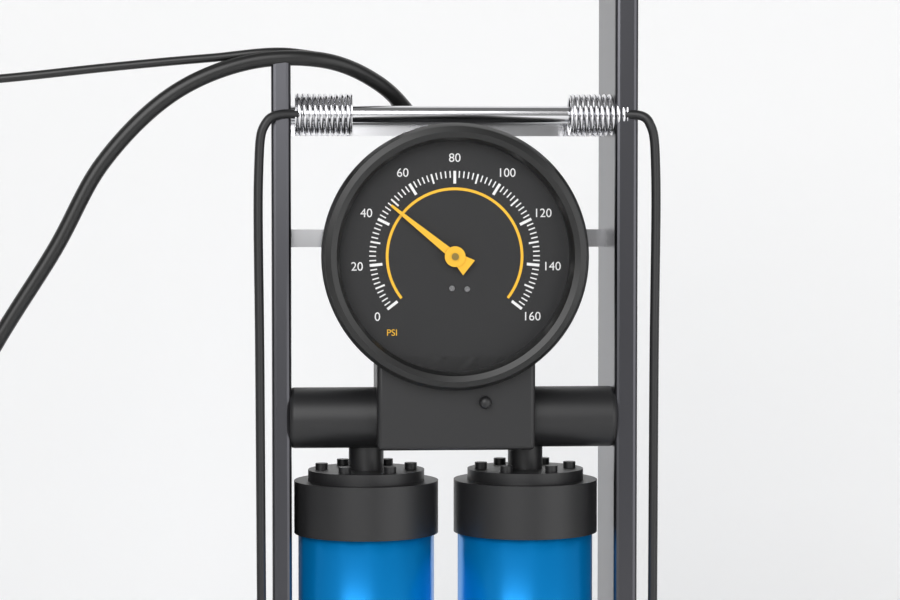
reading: 48 psi
